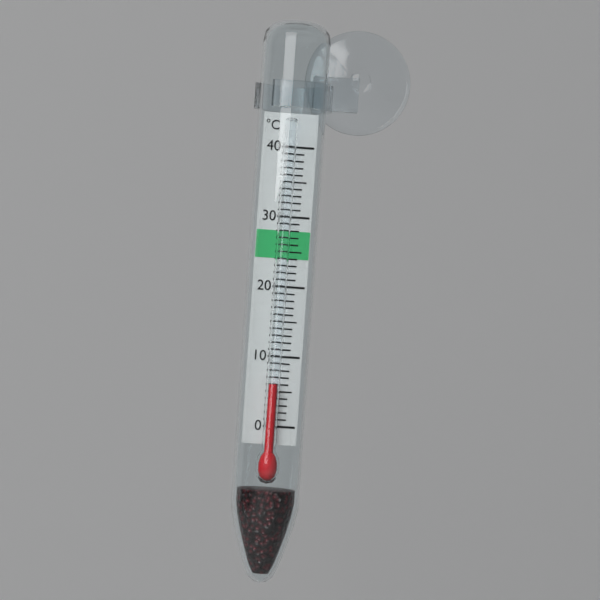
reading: 6 °C
